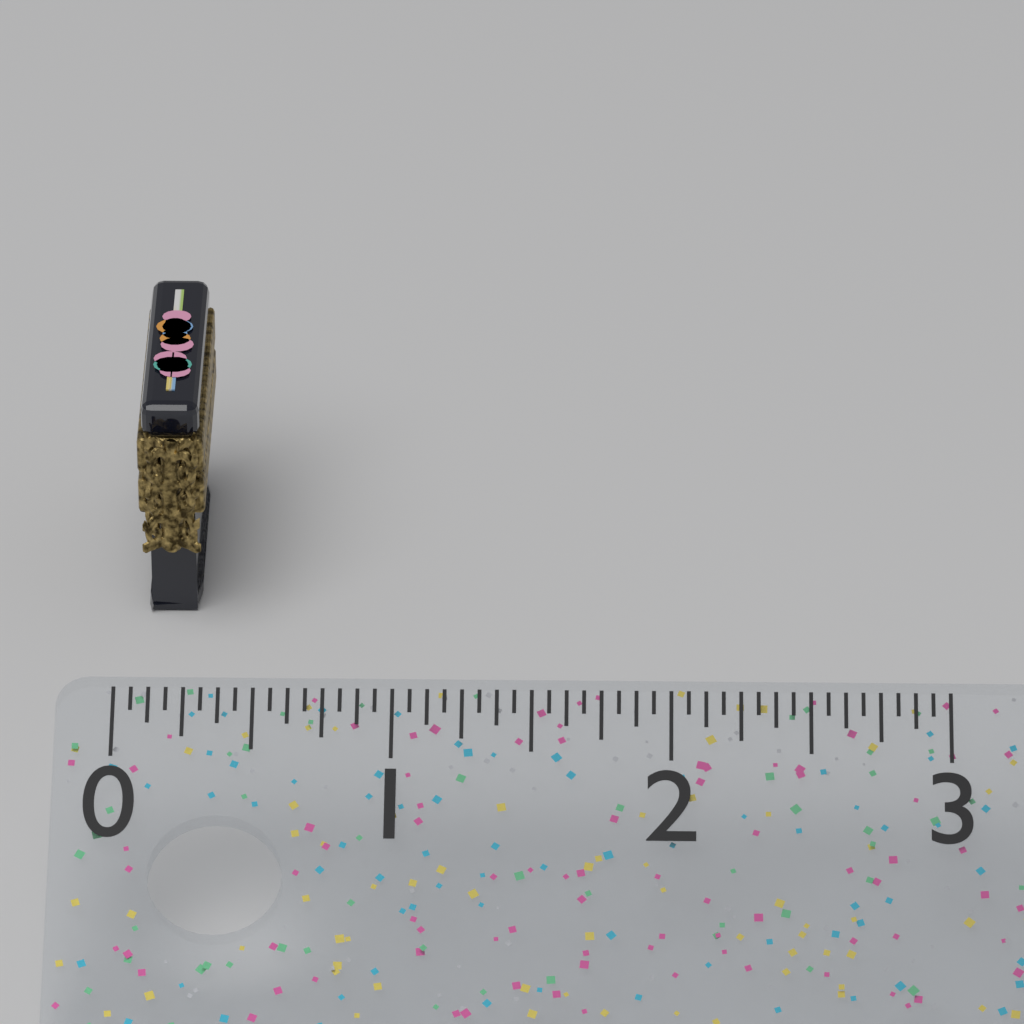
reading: 0.2500 (no unit)
